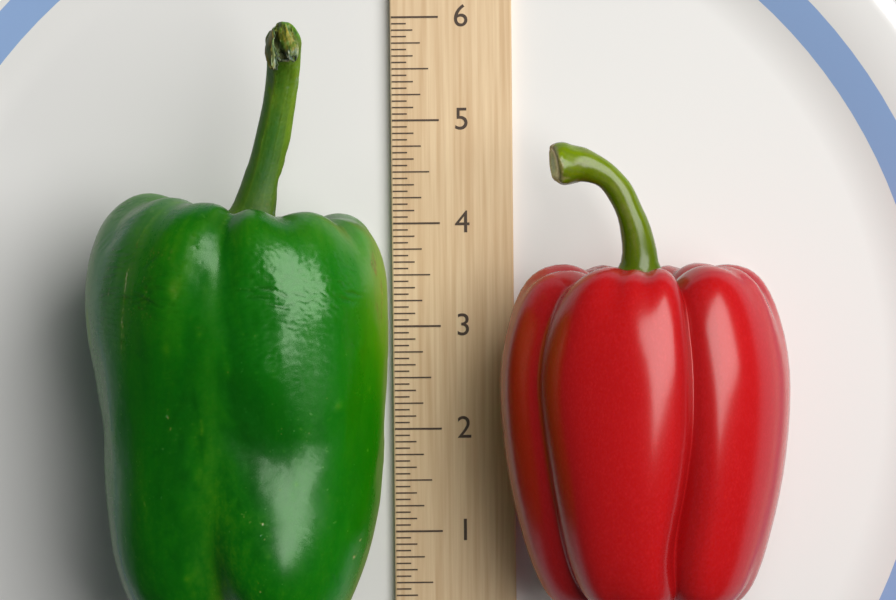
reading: 5.8750 (no unit)
